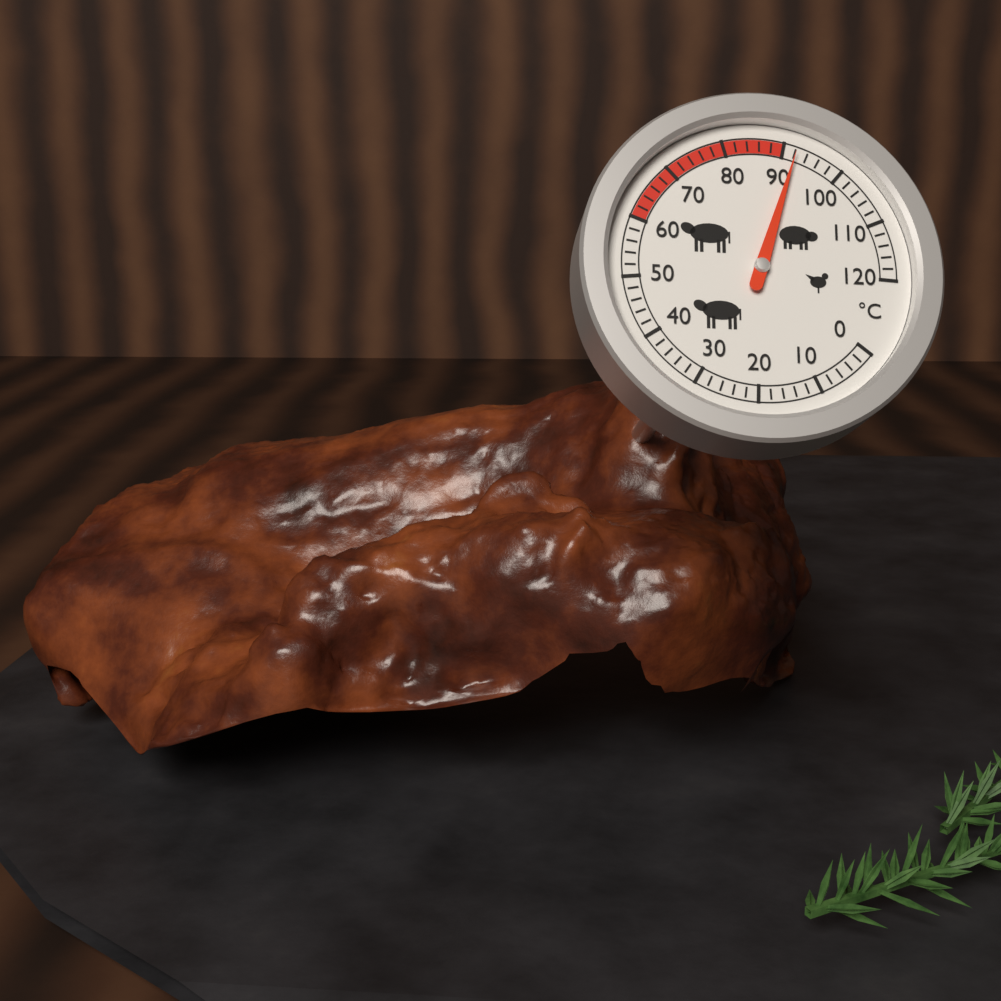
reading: 92 °C
